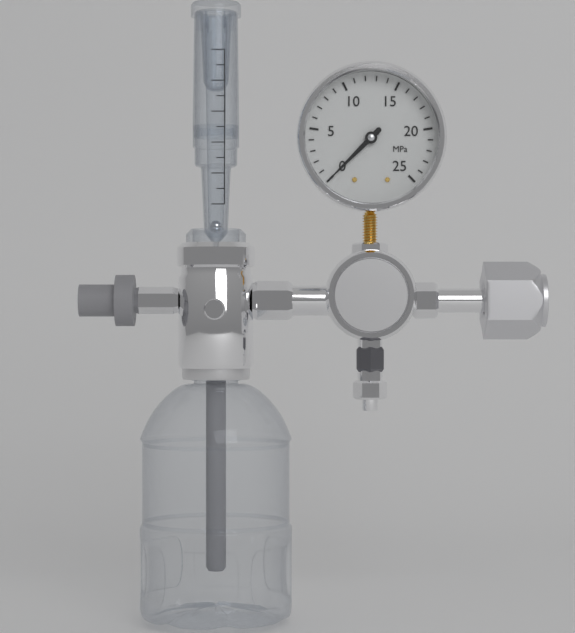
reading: 0 MPa
